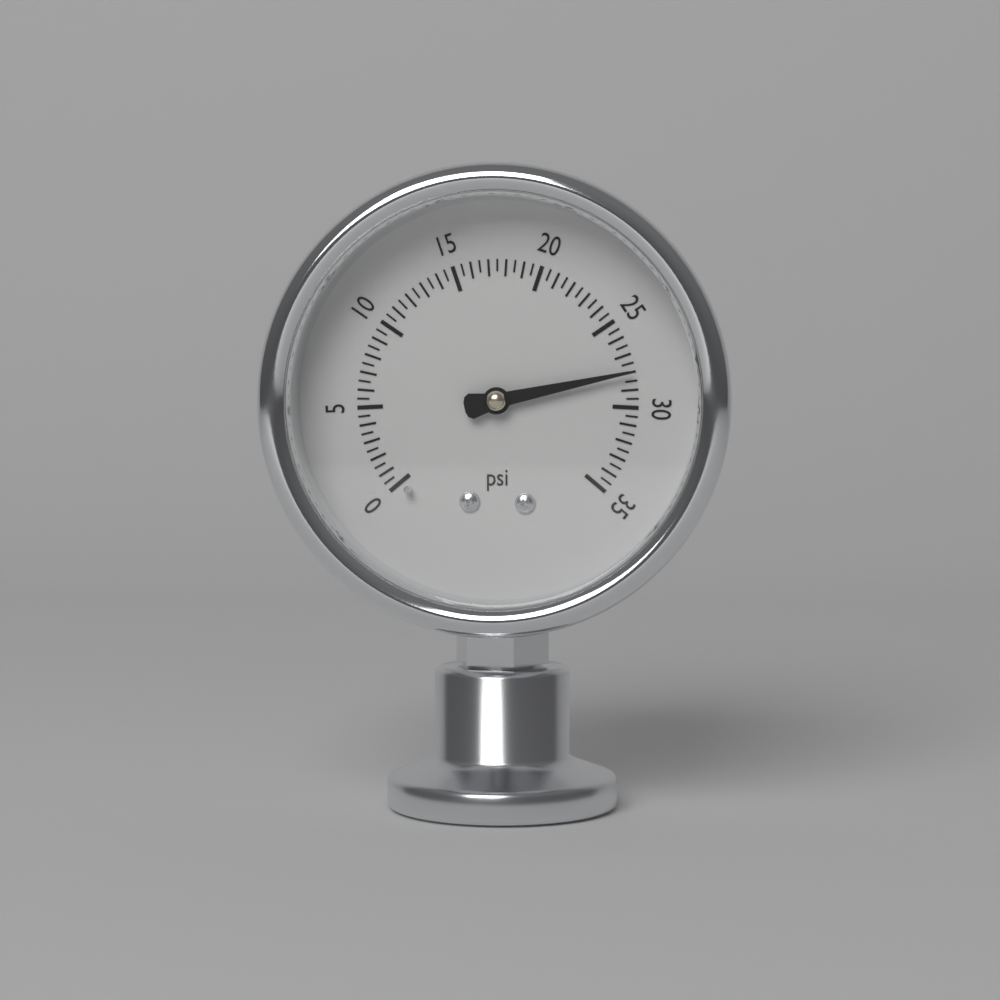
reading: 28.0 psi
